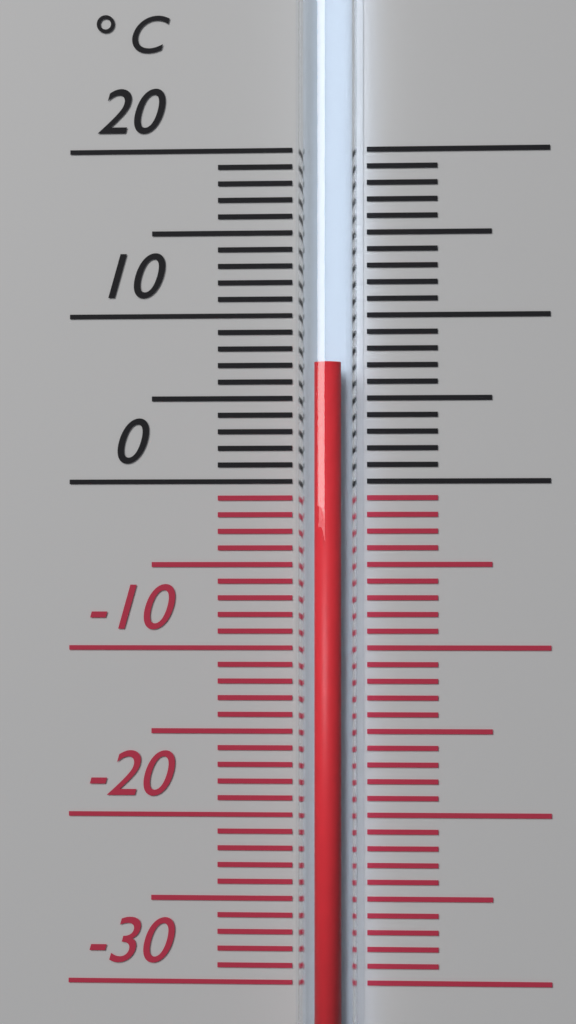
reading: 7 °C
